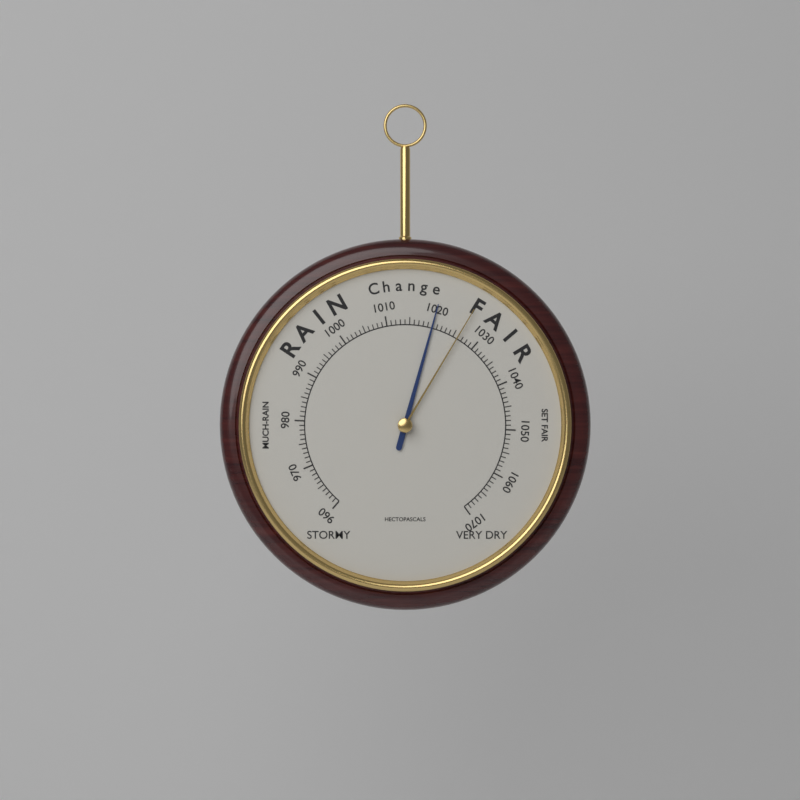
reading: 1020 hPa
